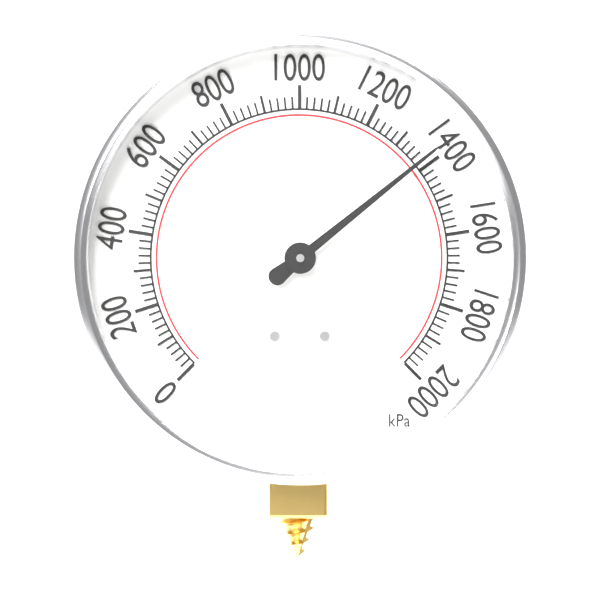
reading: 1380 kPa
